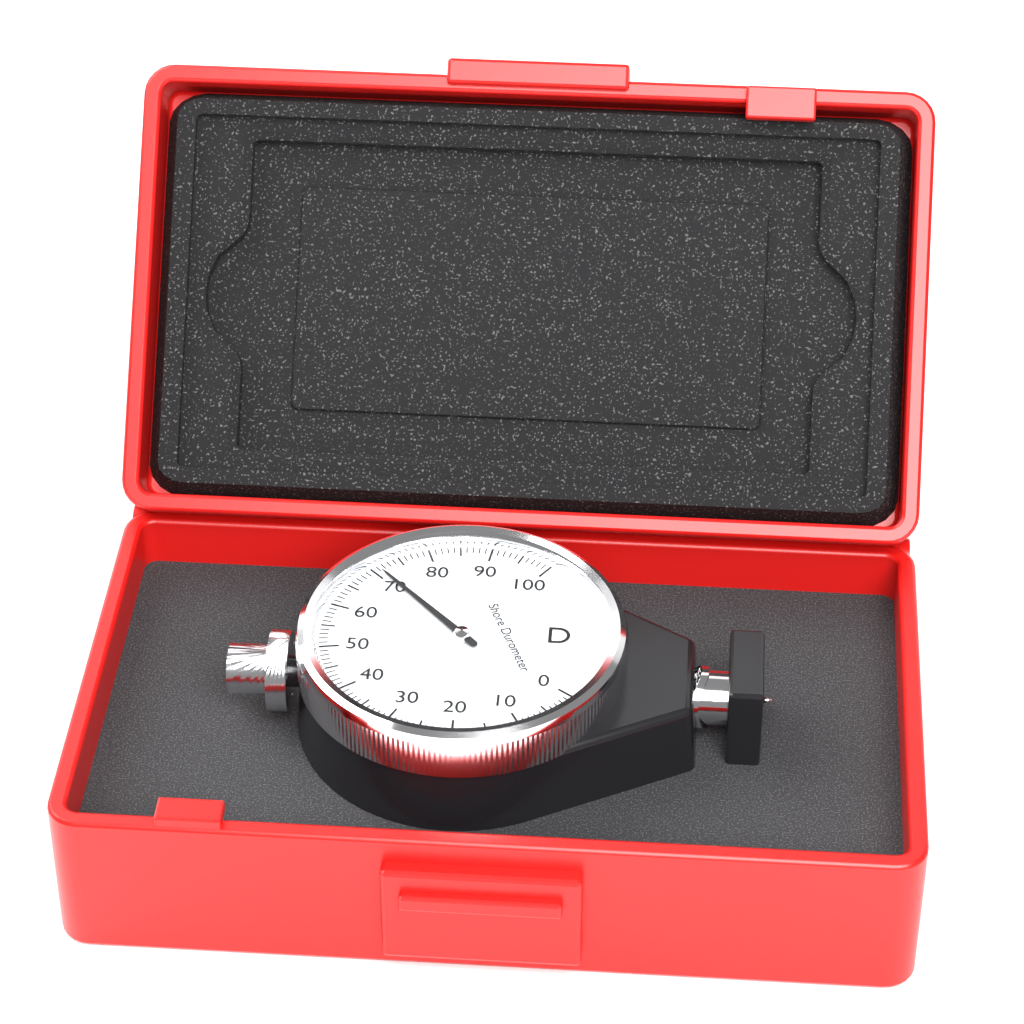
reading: 71 Shore D
